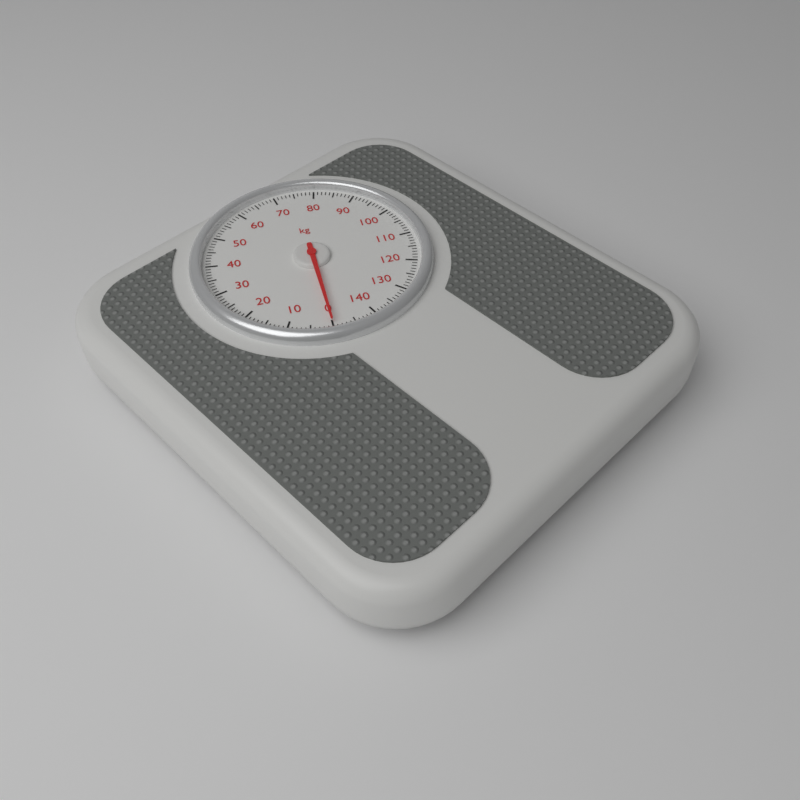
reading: 0 kg
